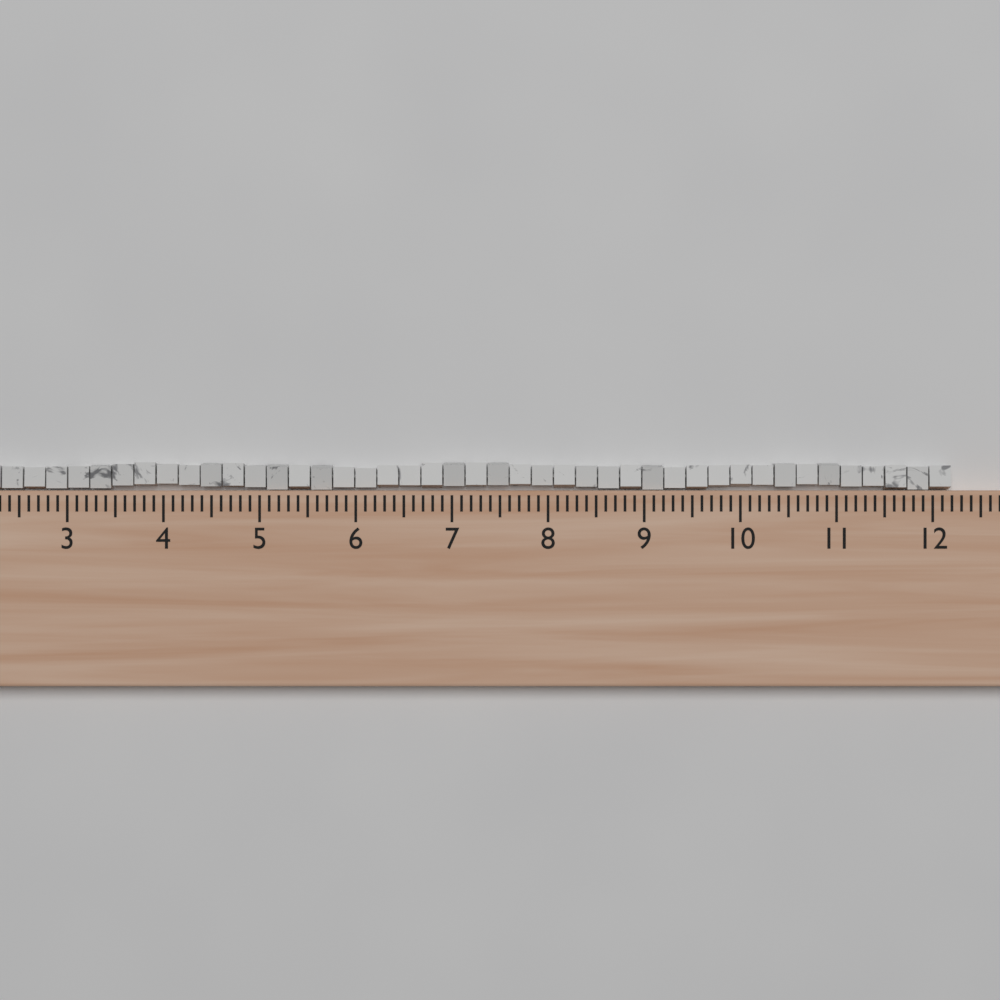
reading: 12.2 (no unit)
